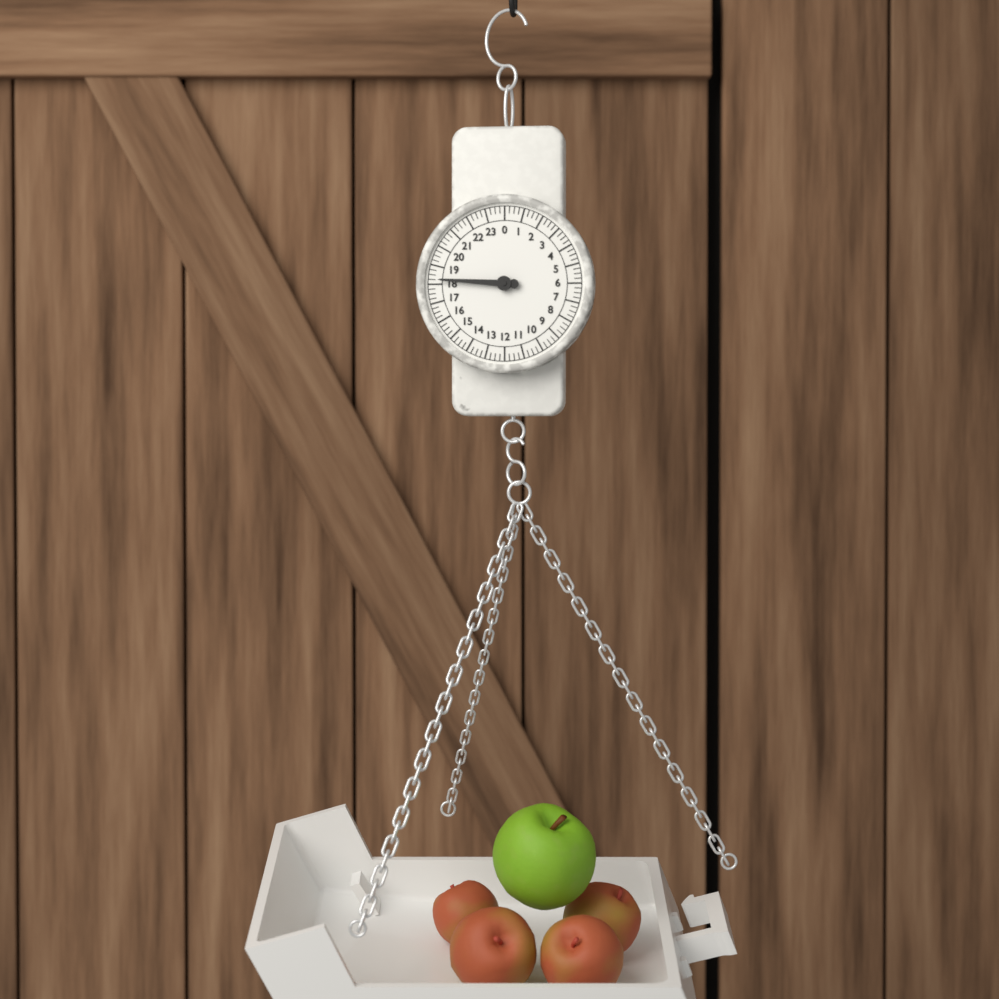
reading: 18.25 (no unit)
